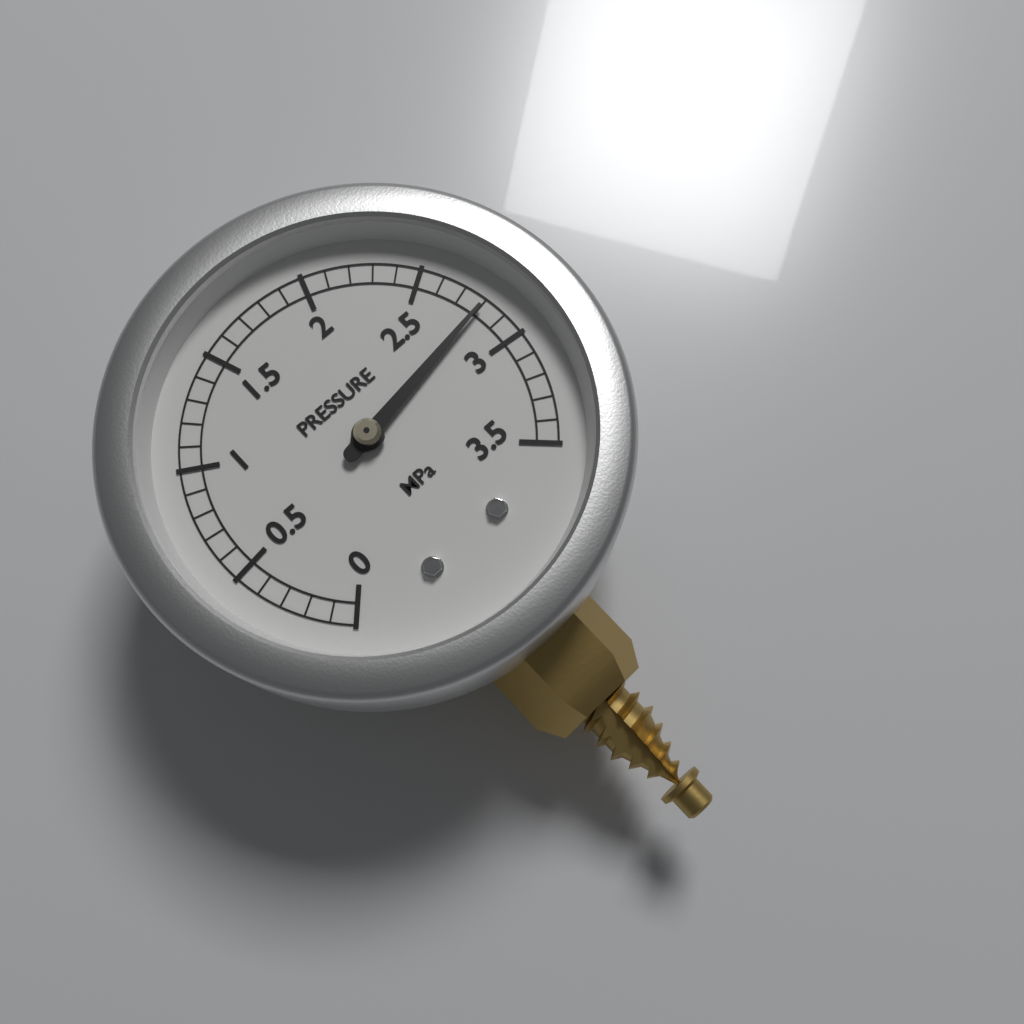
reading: 2.8 MPa
